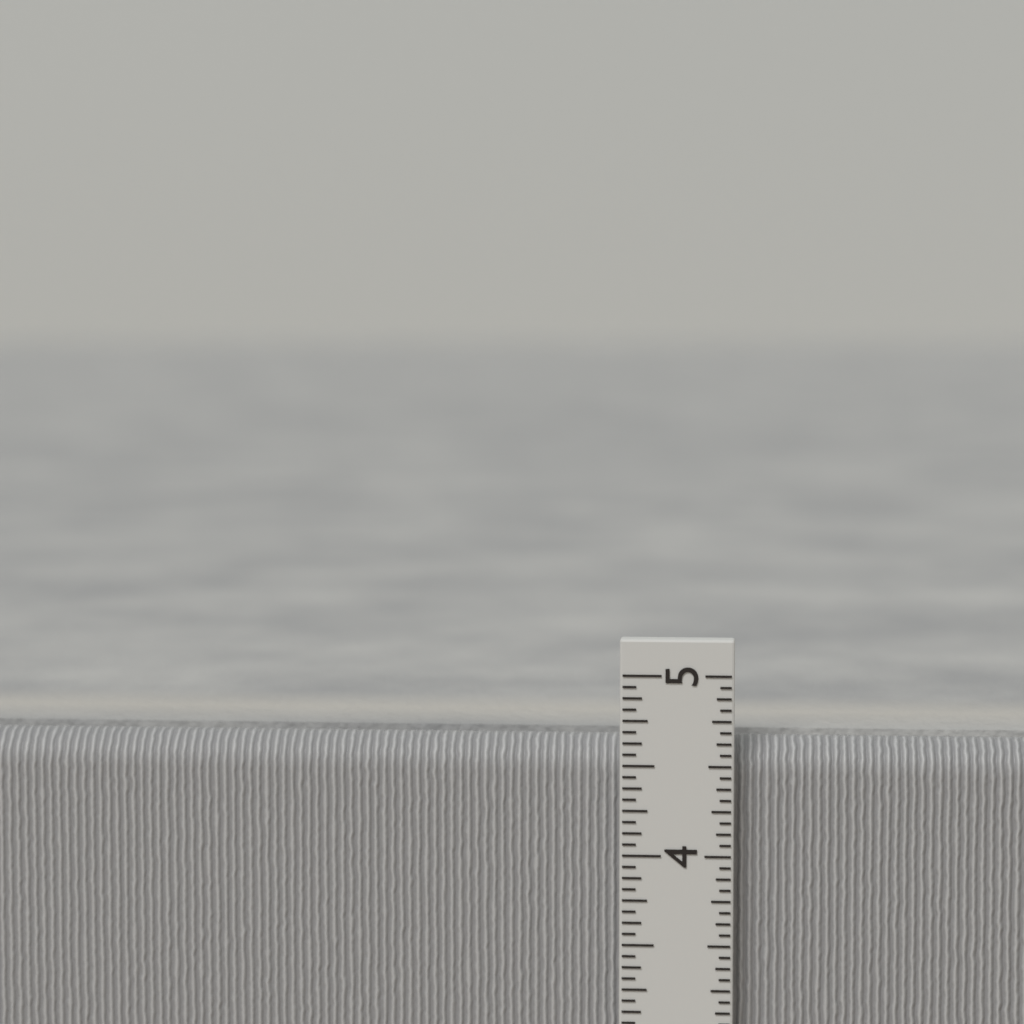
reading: 4.6250 in
